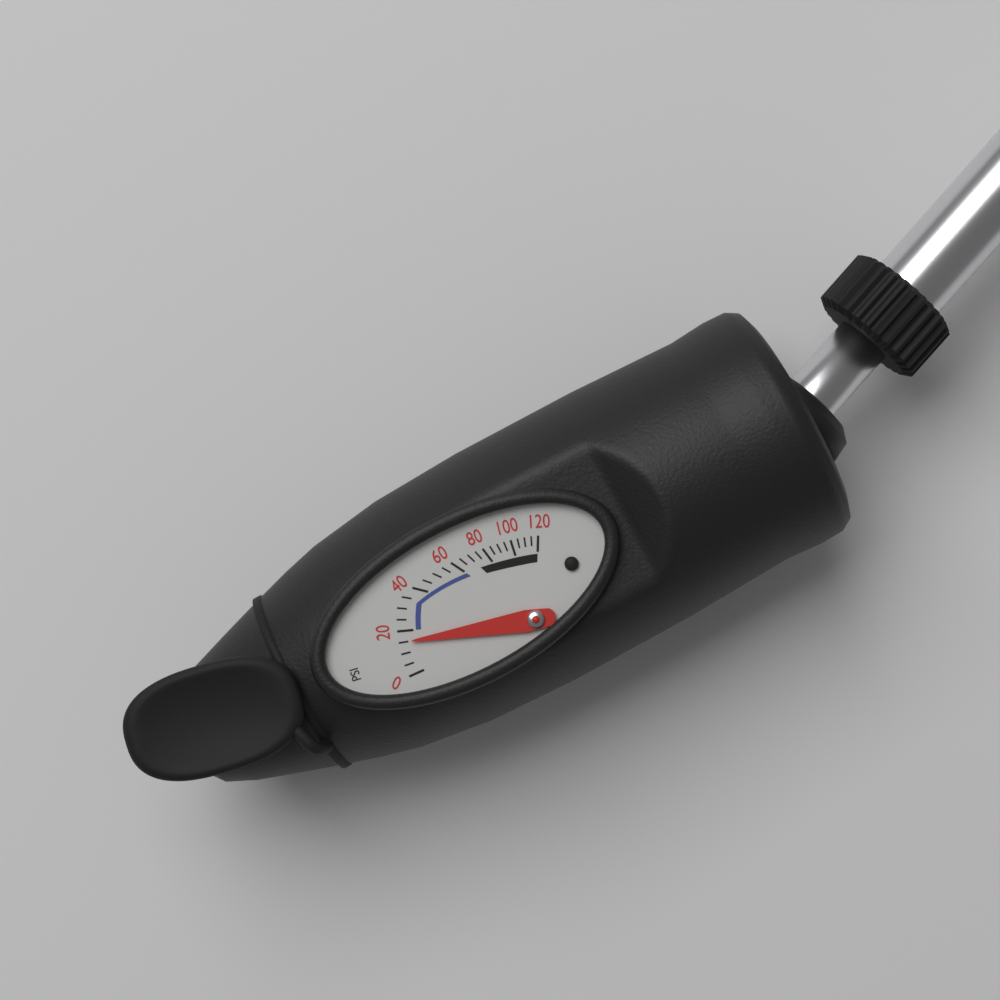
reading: 15 psi
